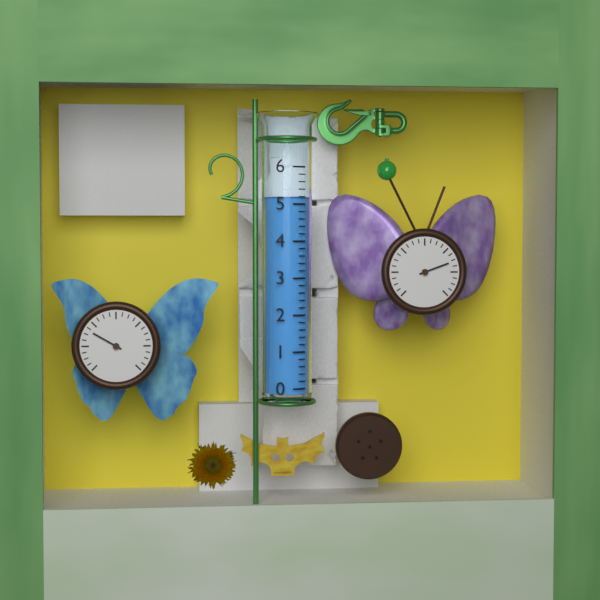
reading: 5.2 (no unit)
